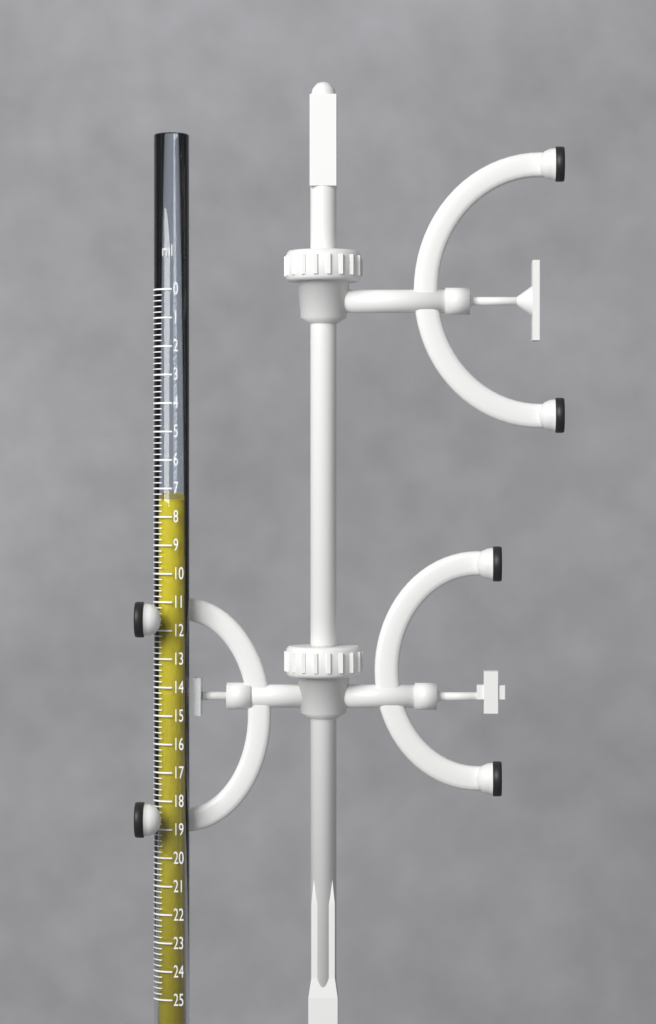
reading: 7.4 ml
